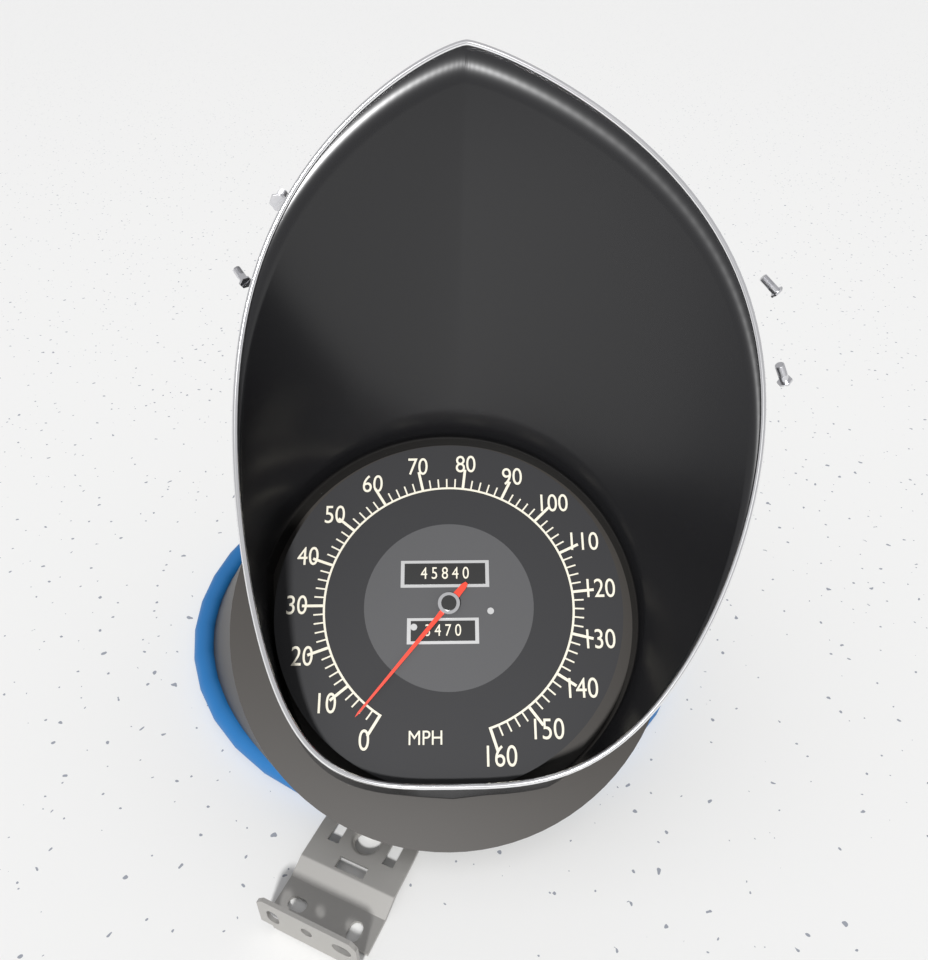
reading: 4 MPH
